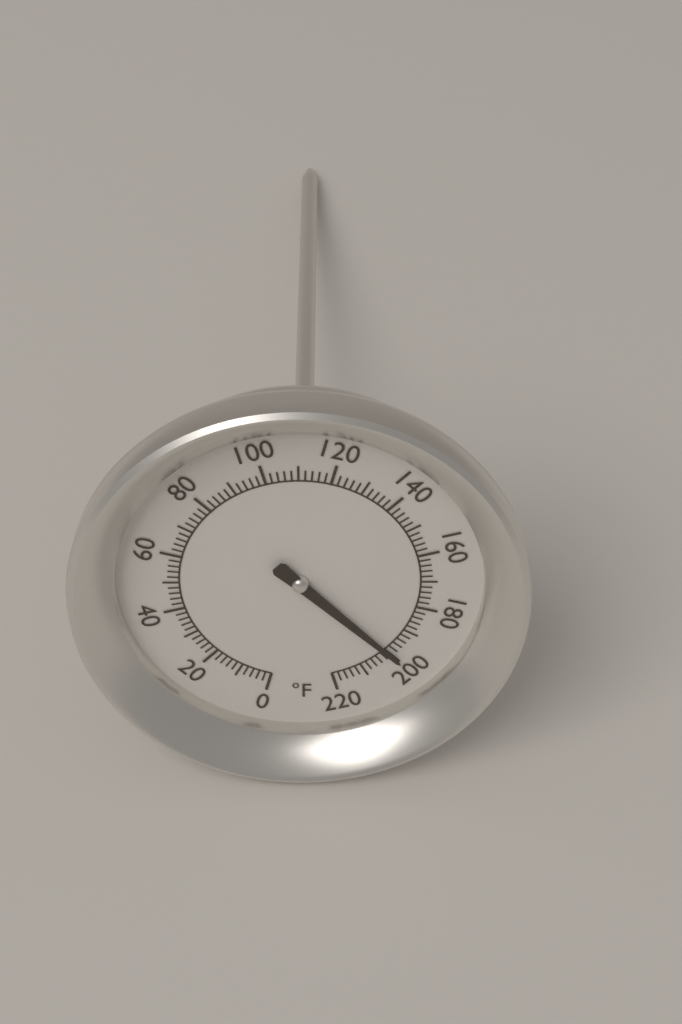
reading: 200 °F
